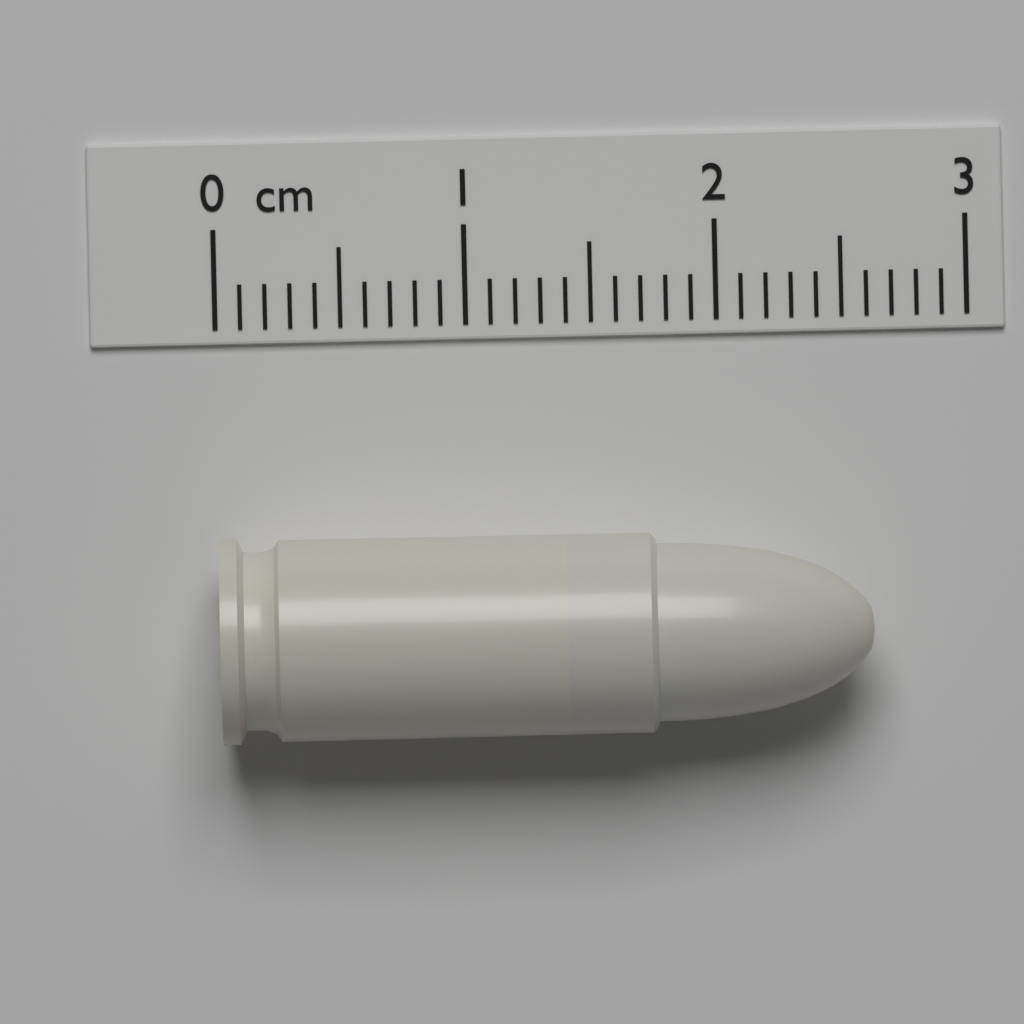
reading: 2.6 cm
